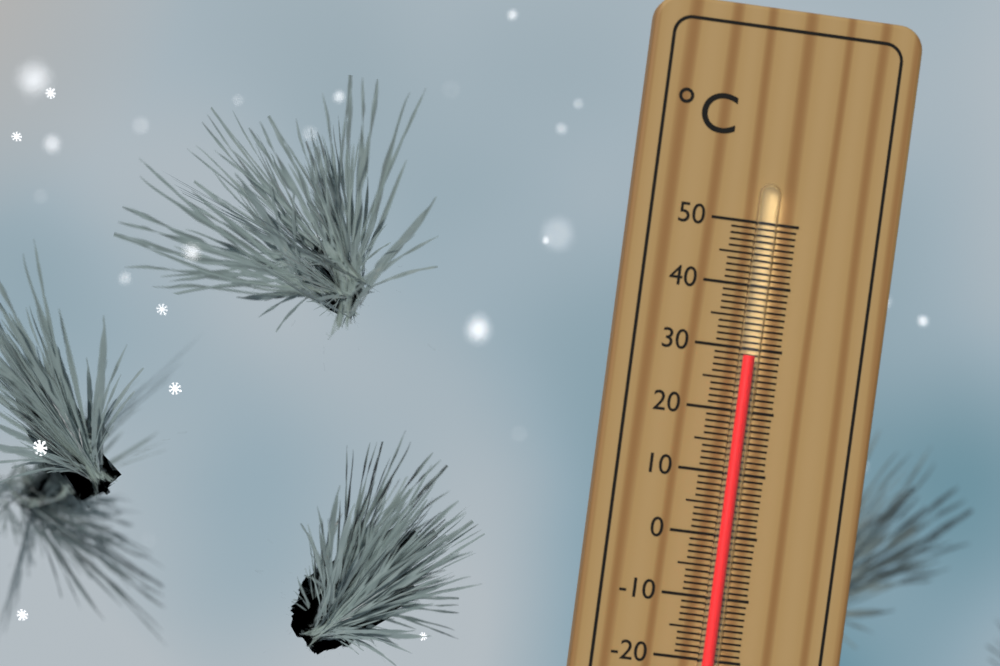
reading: 29 °C
